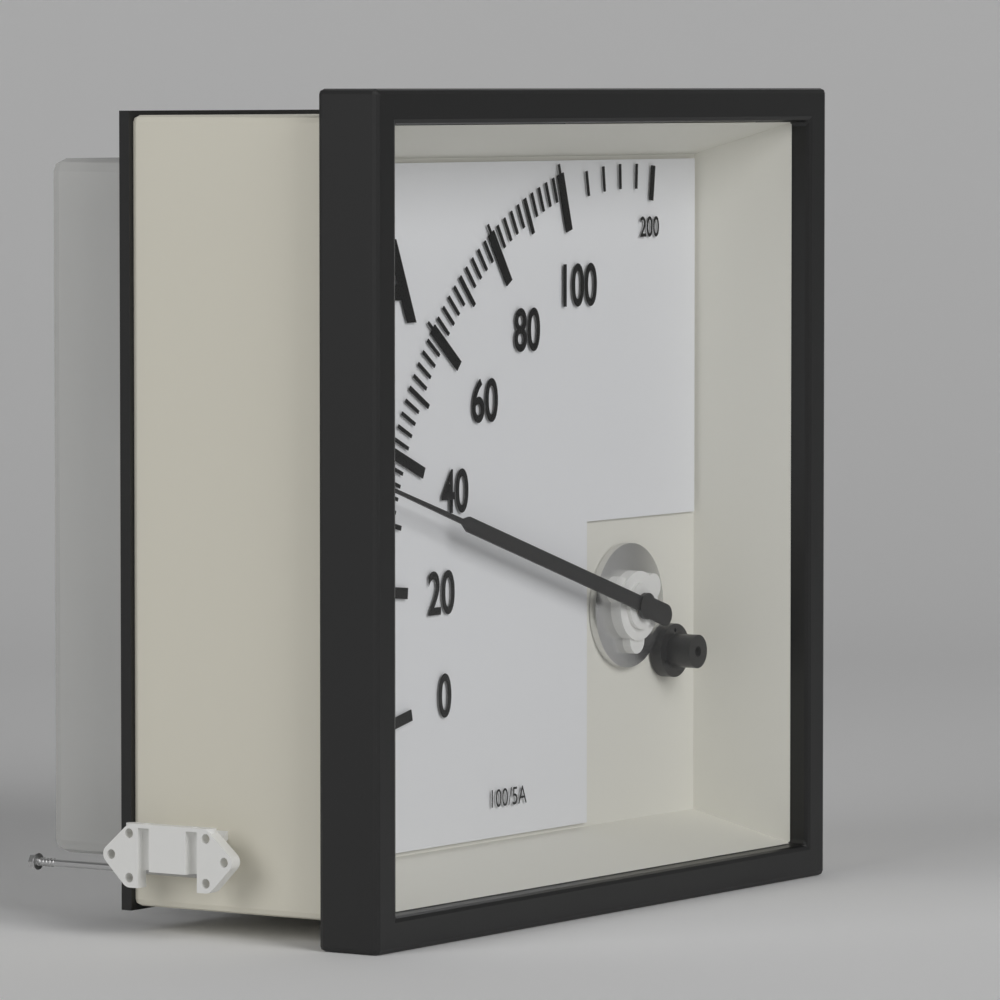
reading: 34 A
